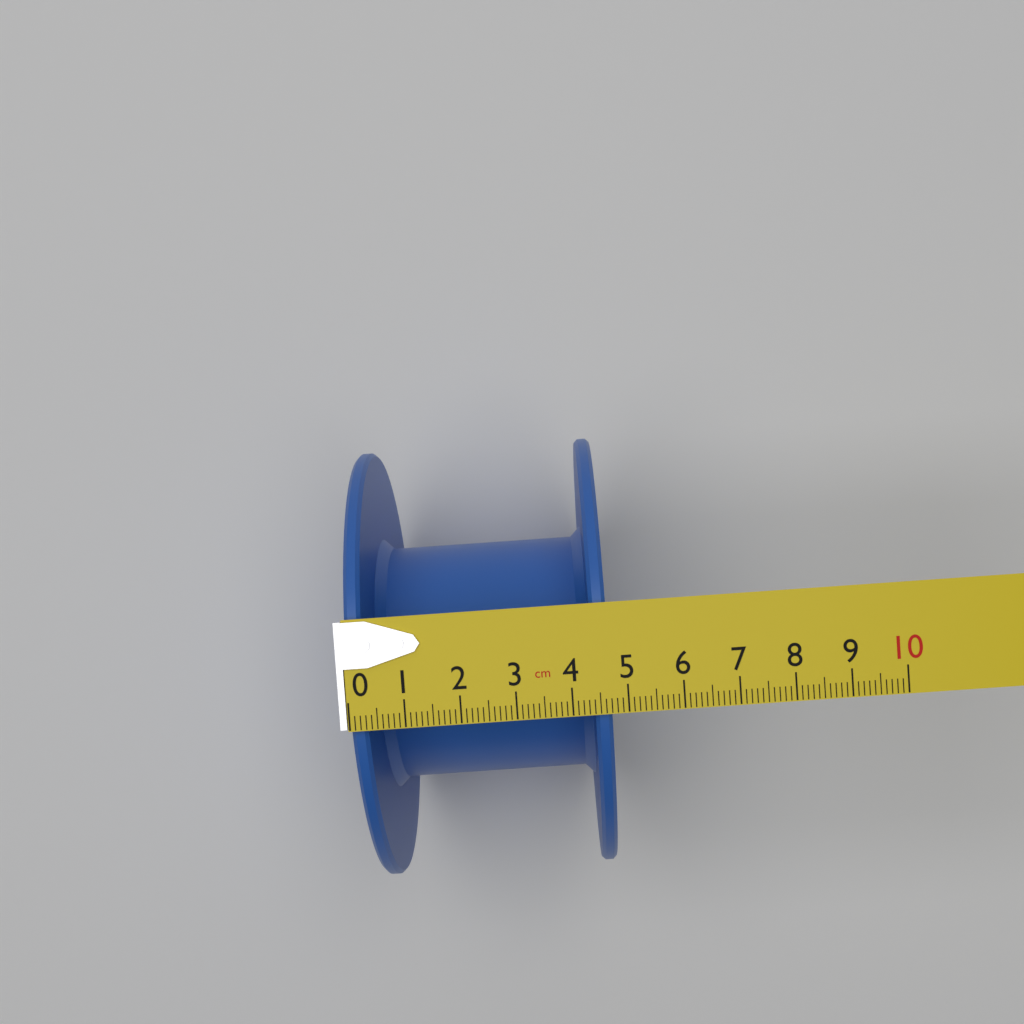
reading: 4.7 cm
